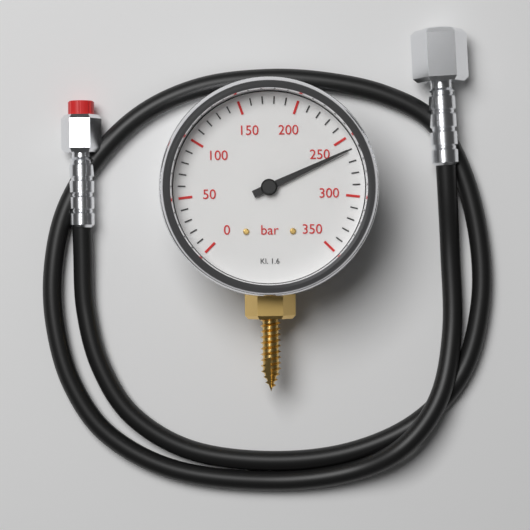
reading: 260 bar
